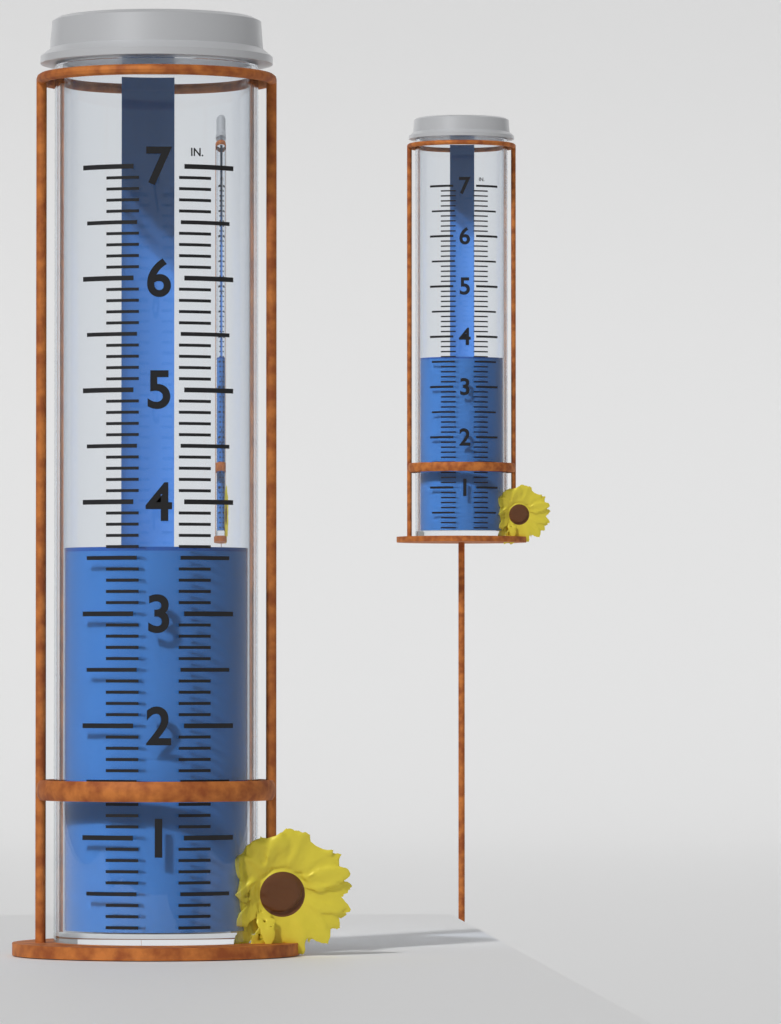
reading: 3.6 in
